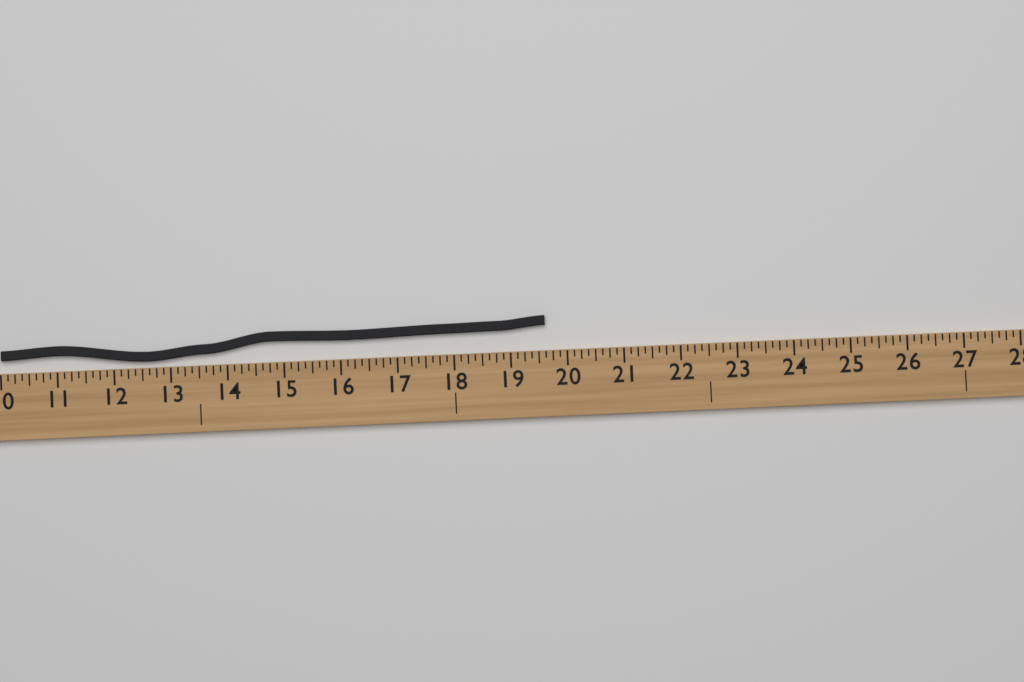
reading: 19.625 (no unit)
